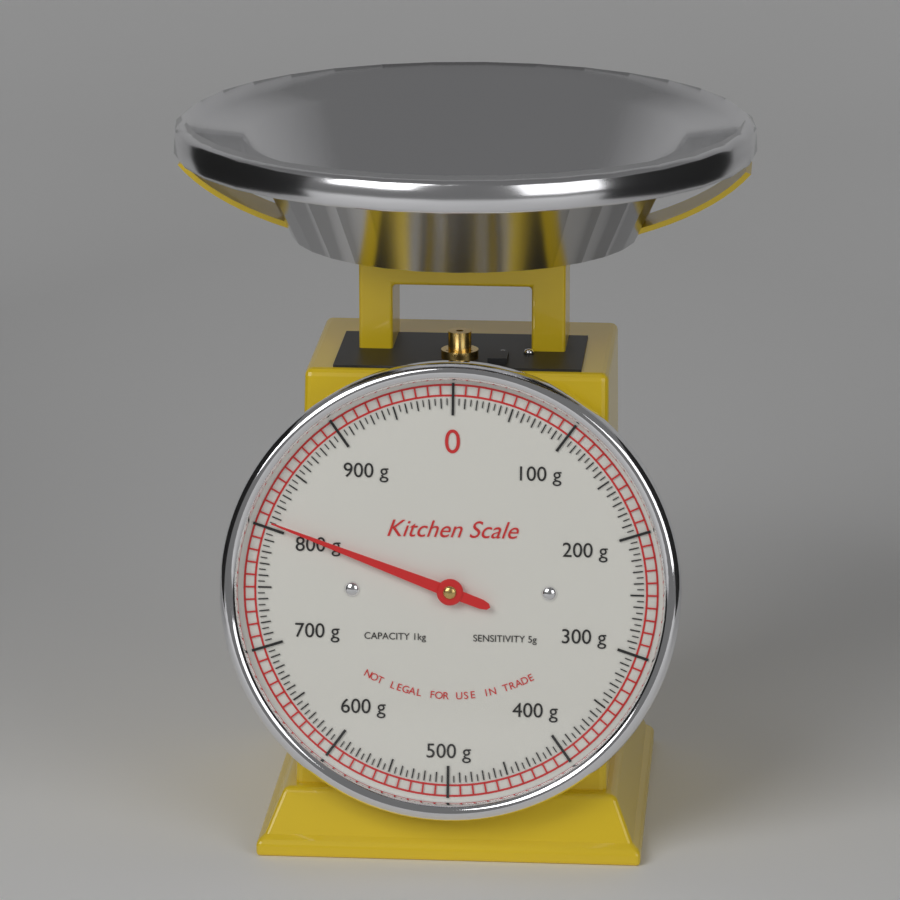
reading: 805 g
